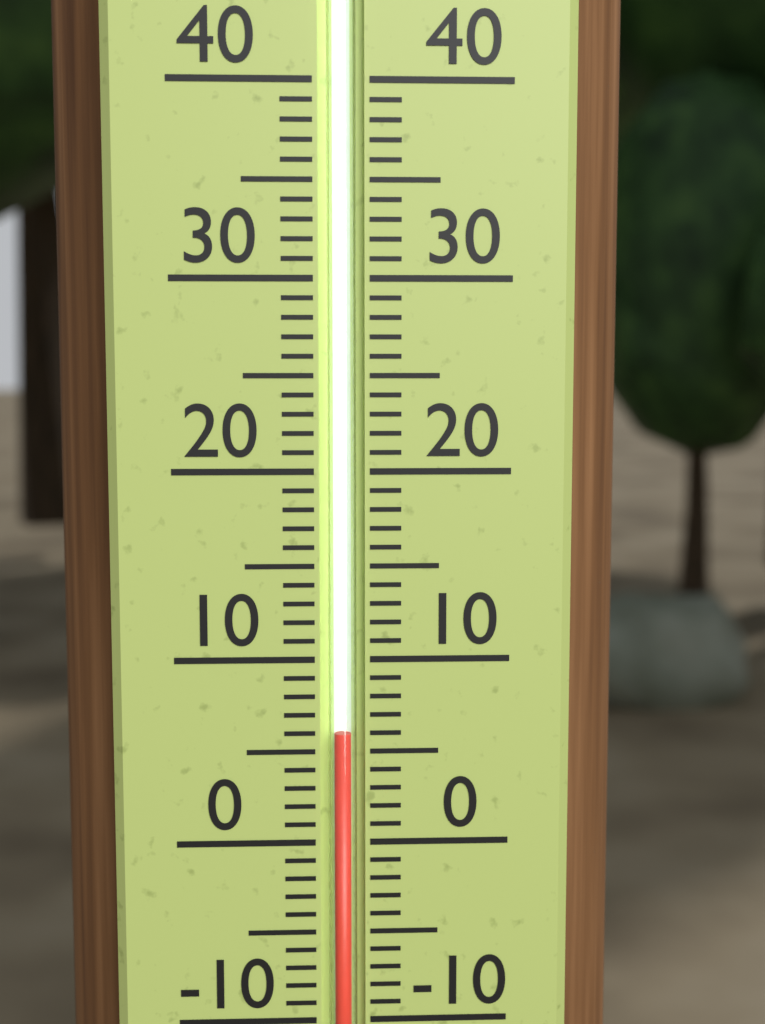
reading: 6 (no unit)
